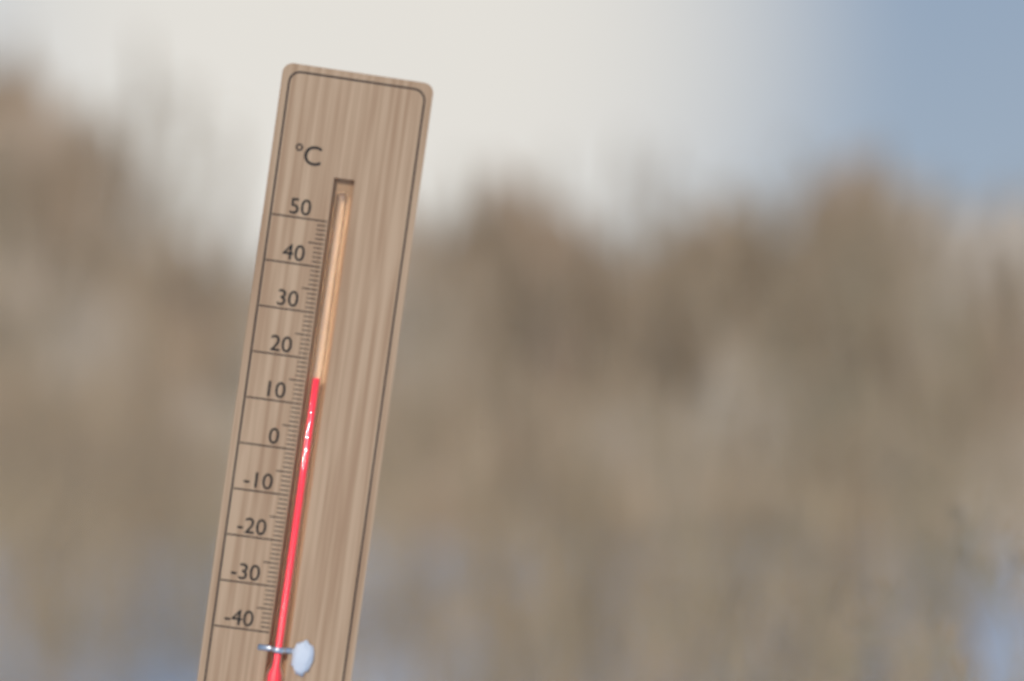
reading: 16 °C
